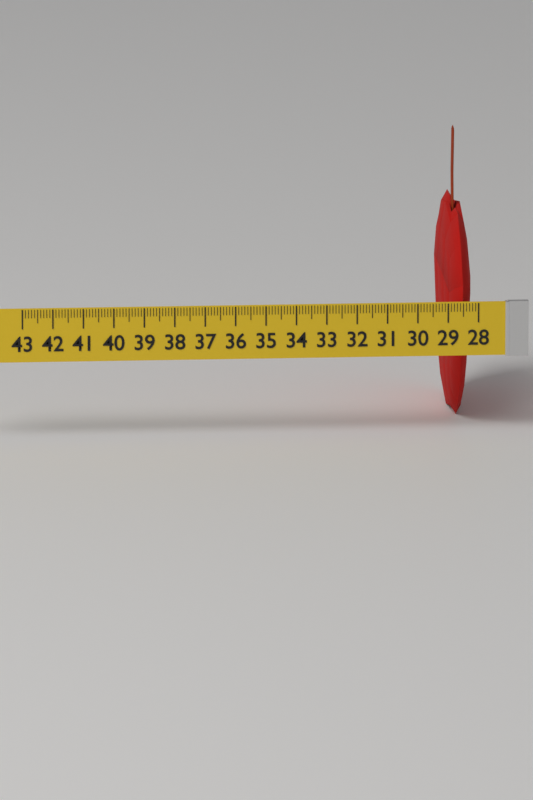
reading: 29.0 (no unit)
